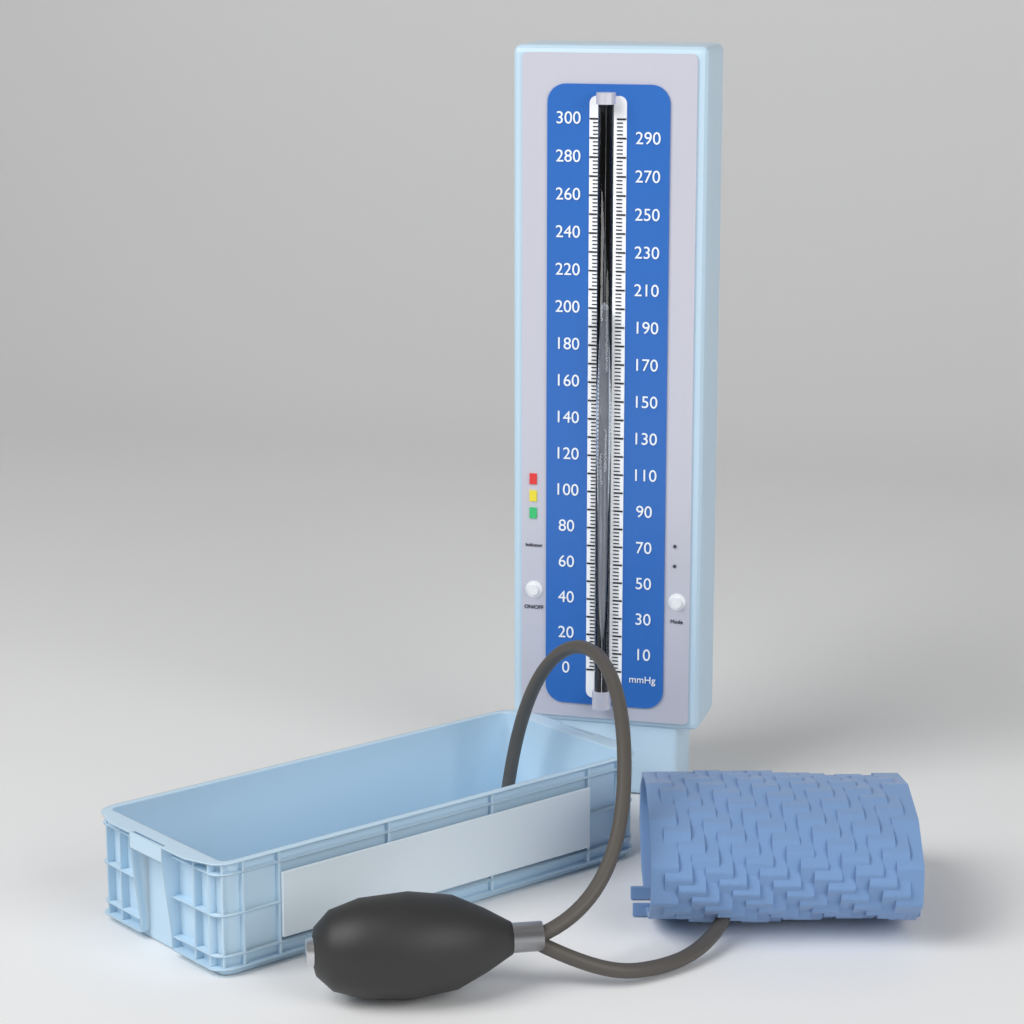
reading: 200 mmHg
